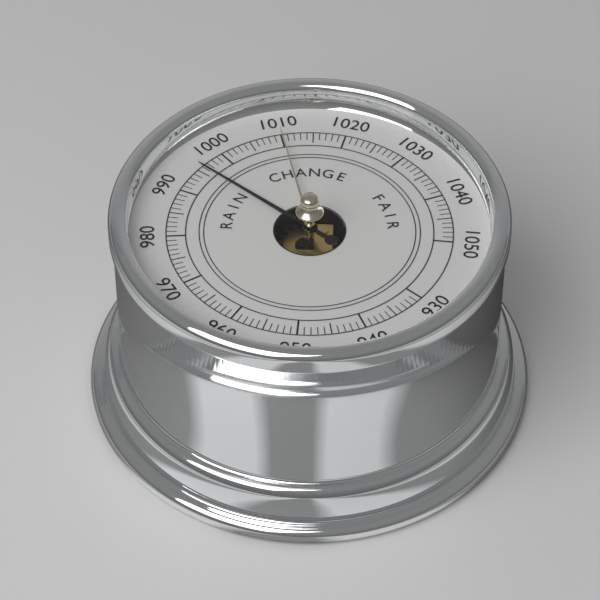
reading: 996 (no unit)
